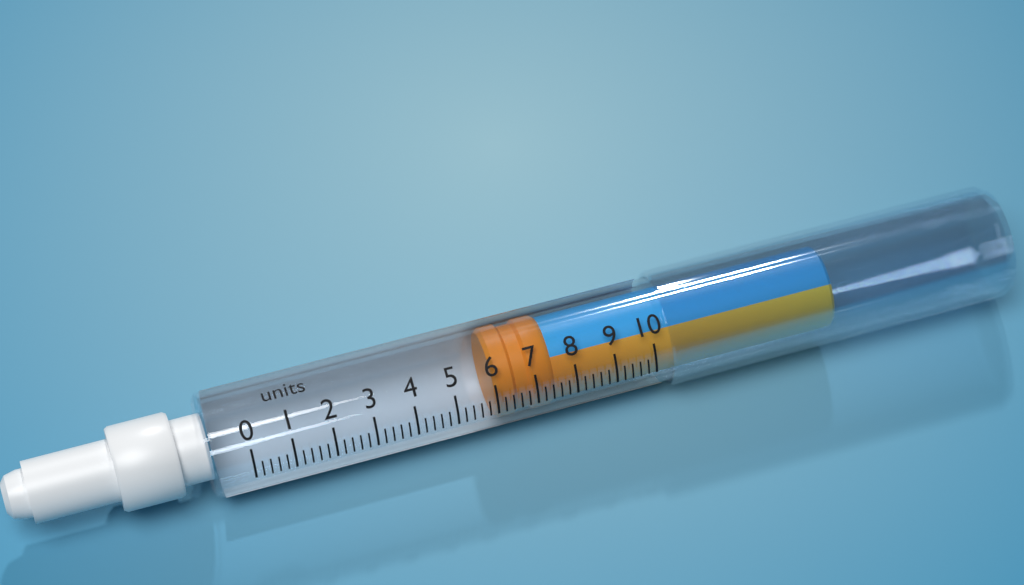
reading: 6.0 units
